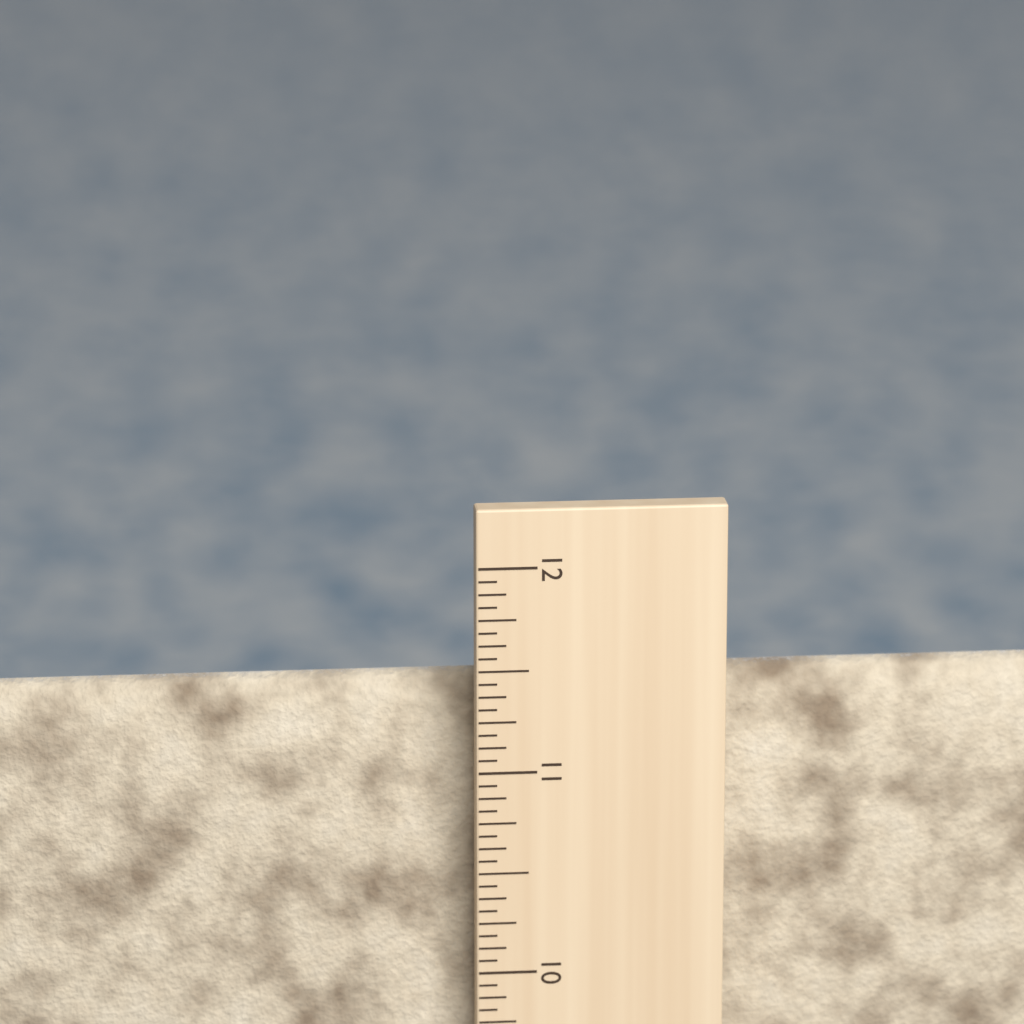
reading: 11.3750 in
